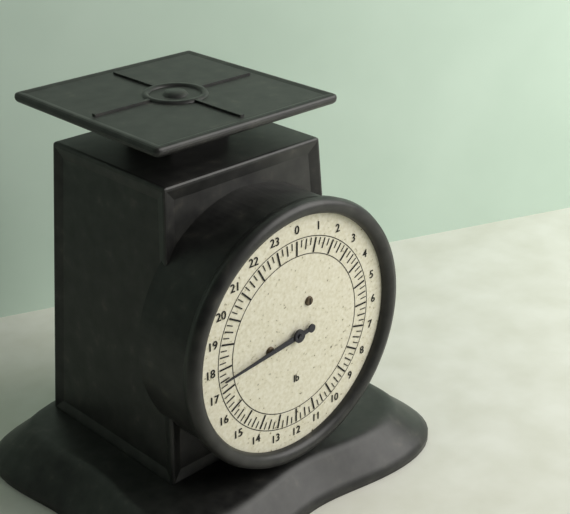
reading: 17.50 lb
